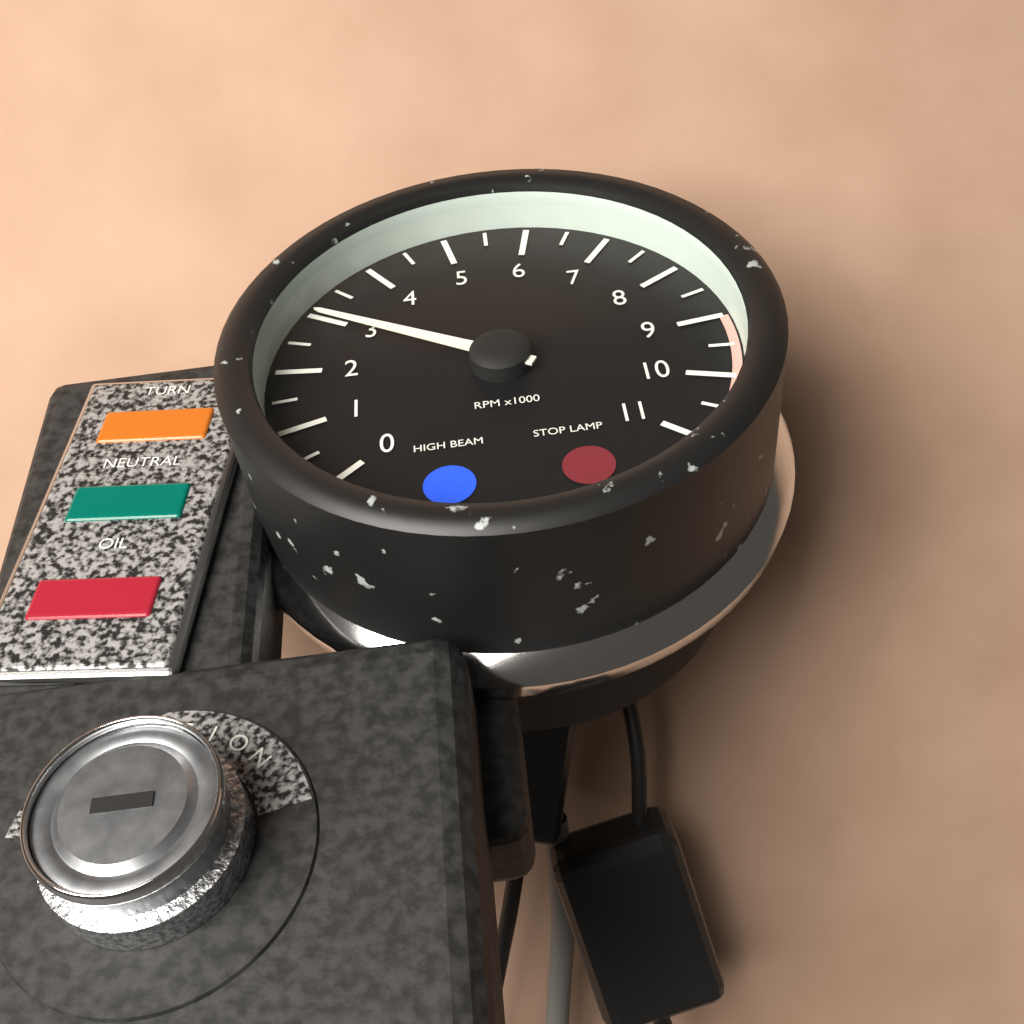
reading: 3000 RPM
